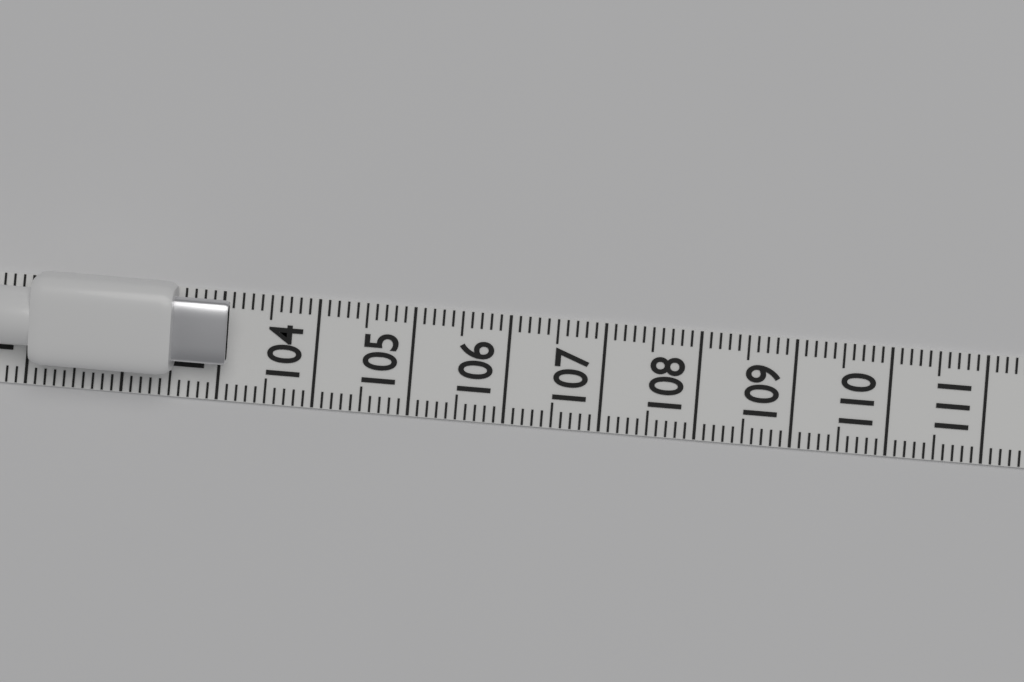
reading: 103.1 (no unit)
